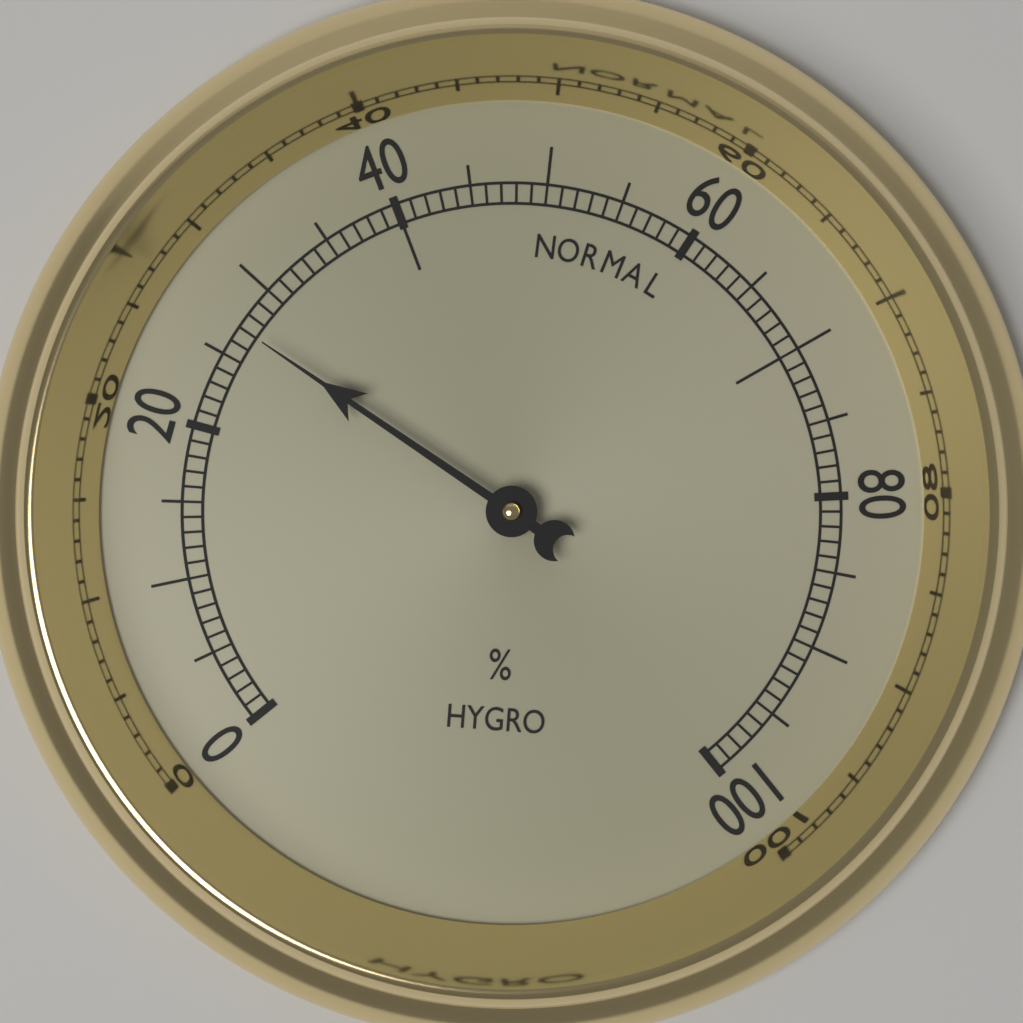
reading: 27 %
